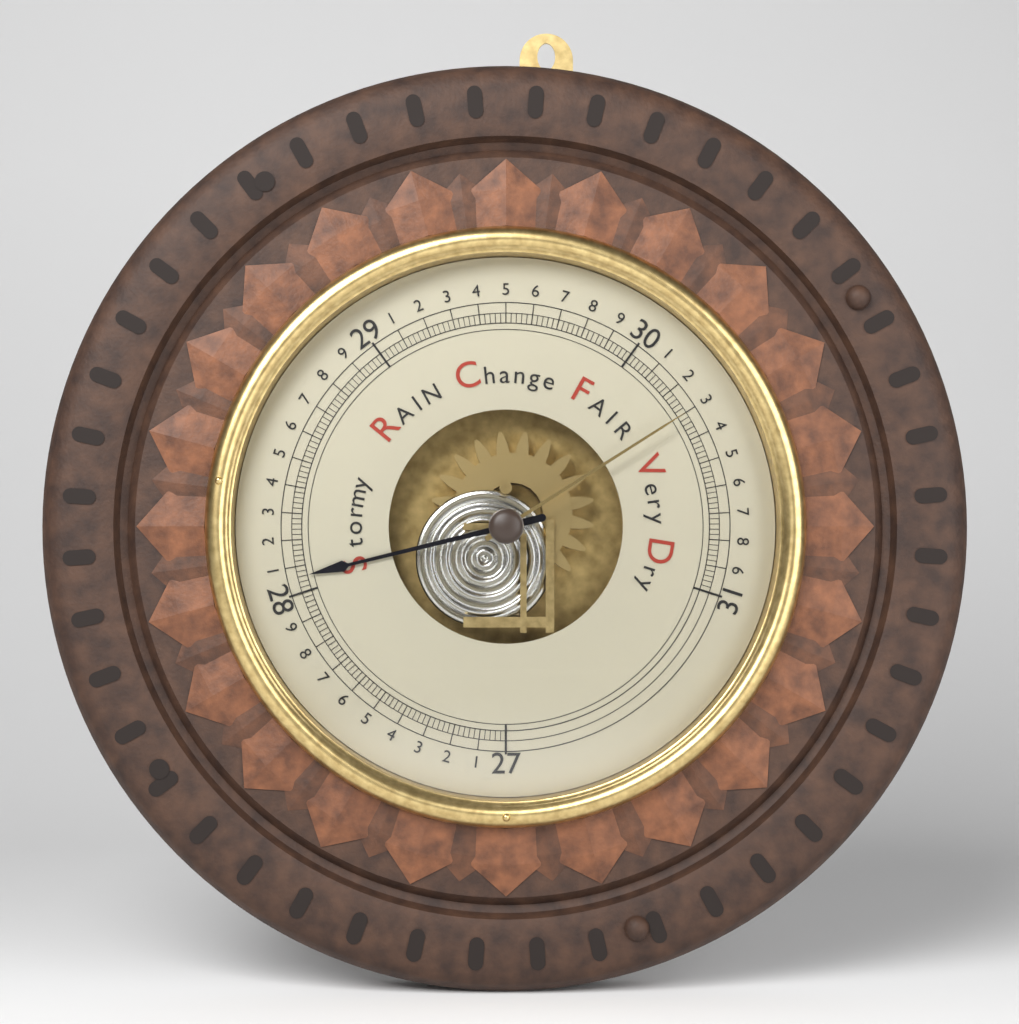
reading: 28.06 inHg
